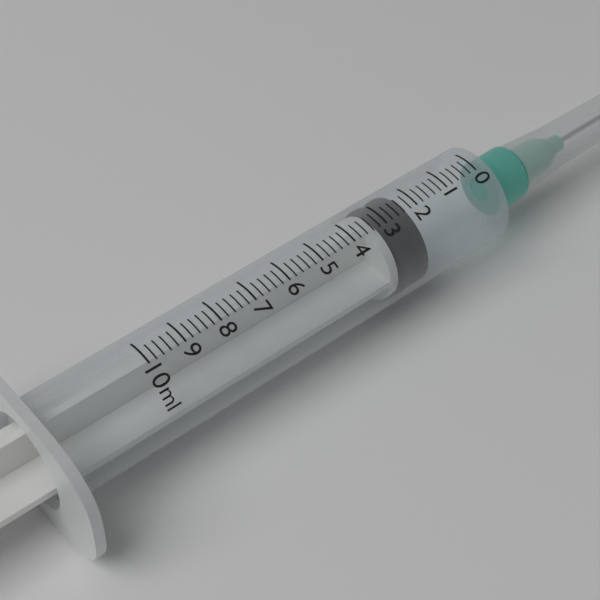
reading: 2.2 ml
